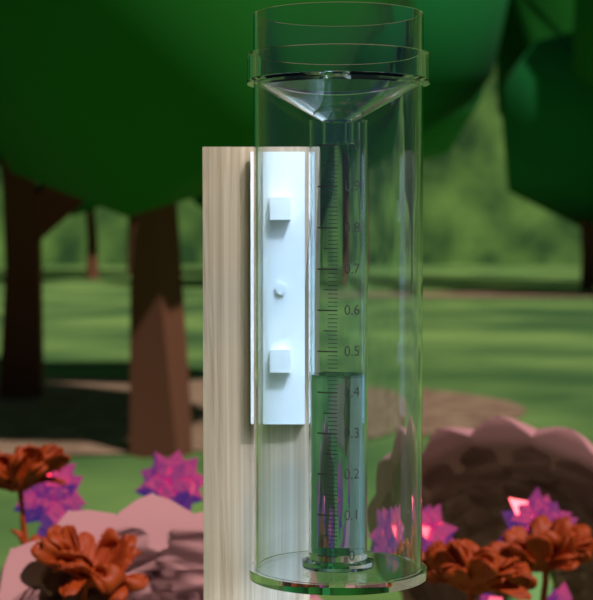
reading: 0.44 (no unit)
